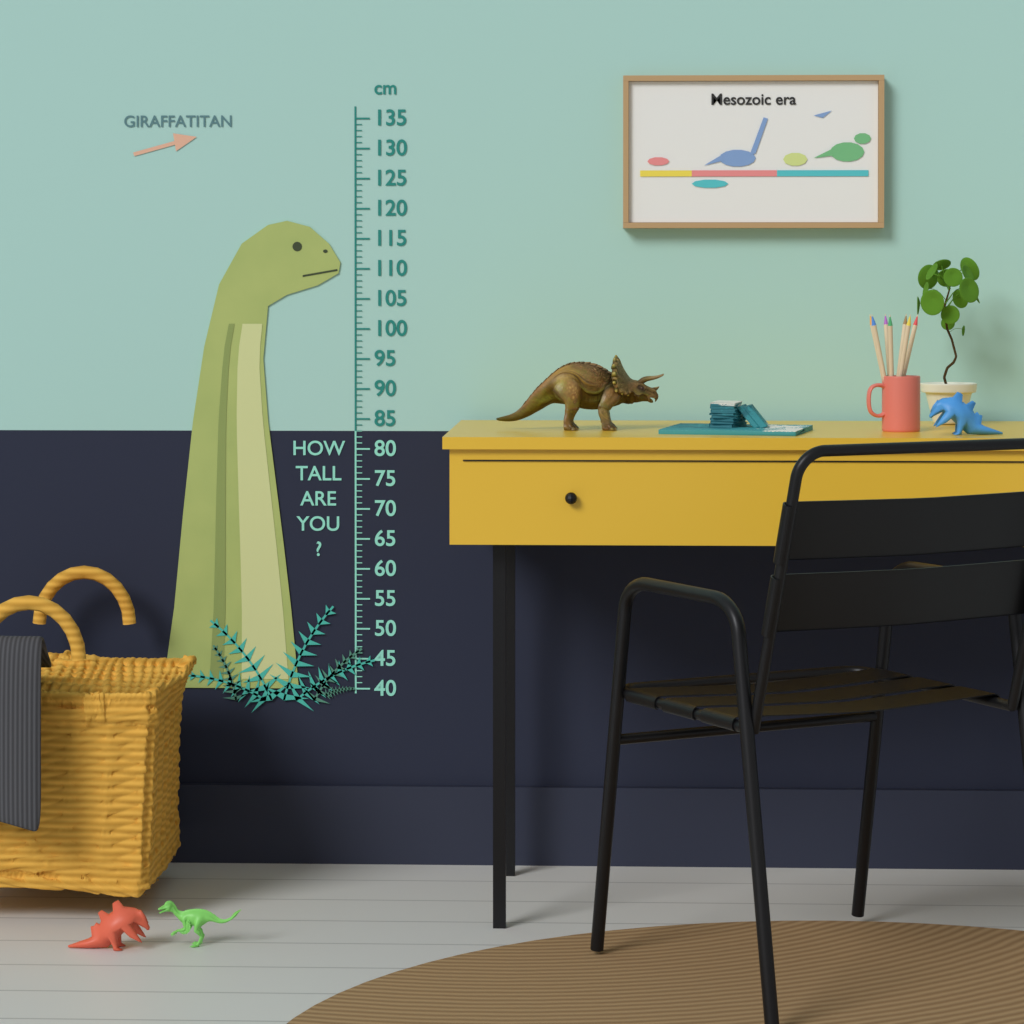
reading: 118 cm
